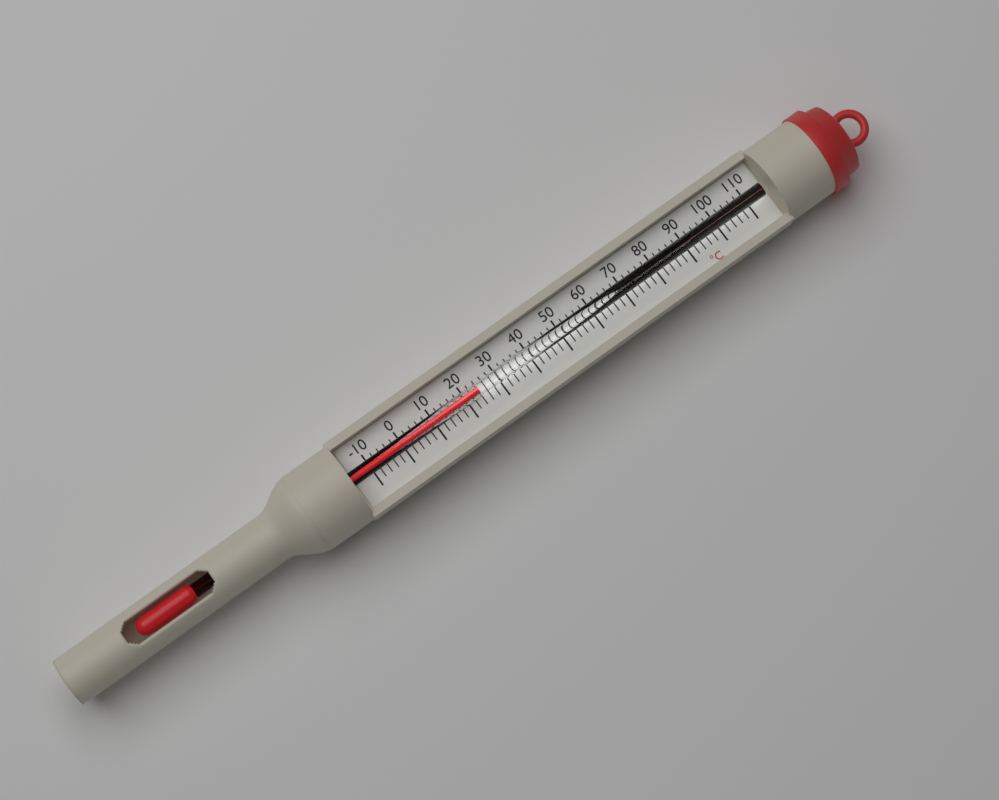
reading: 24 °C
